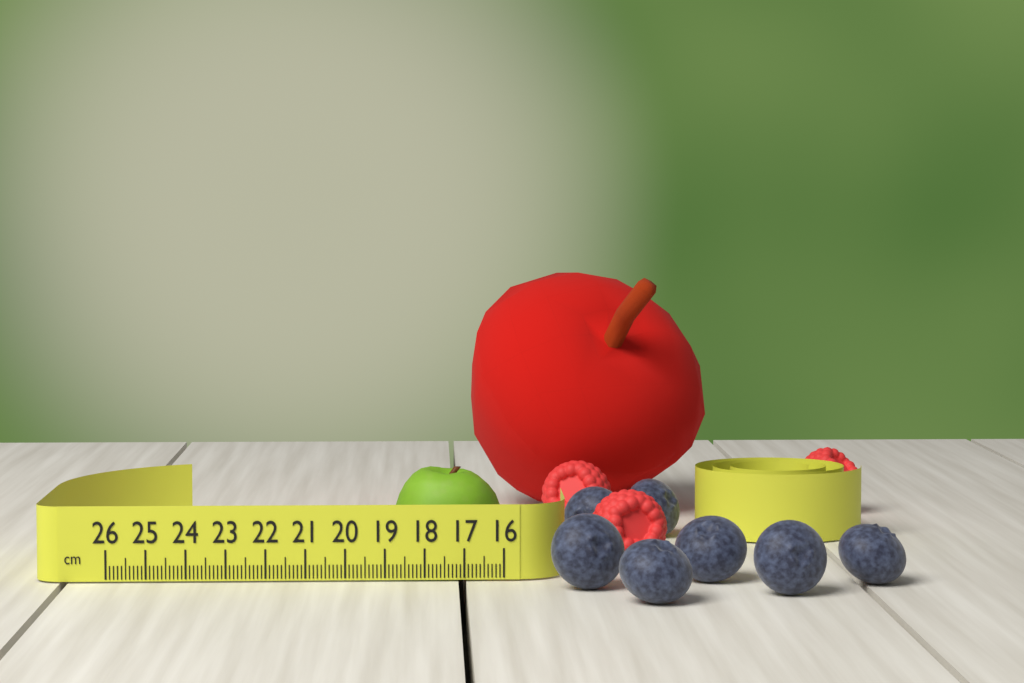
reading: 18.8 cm
